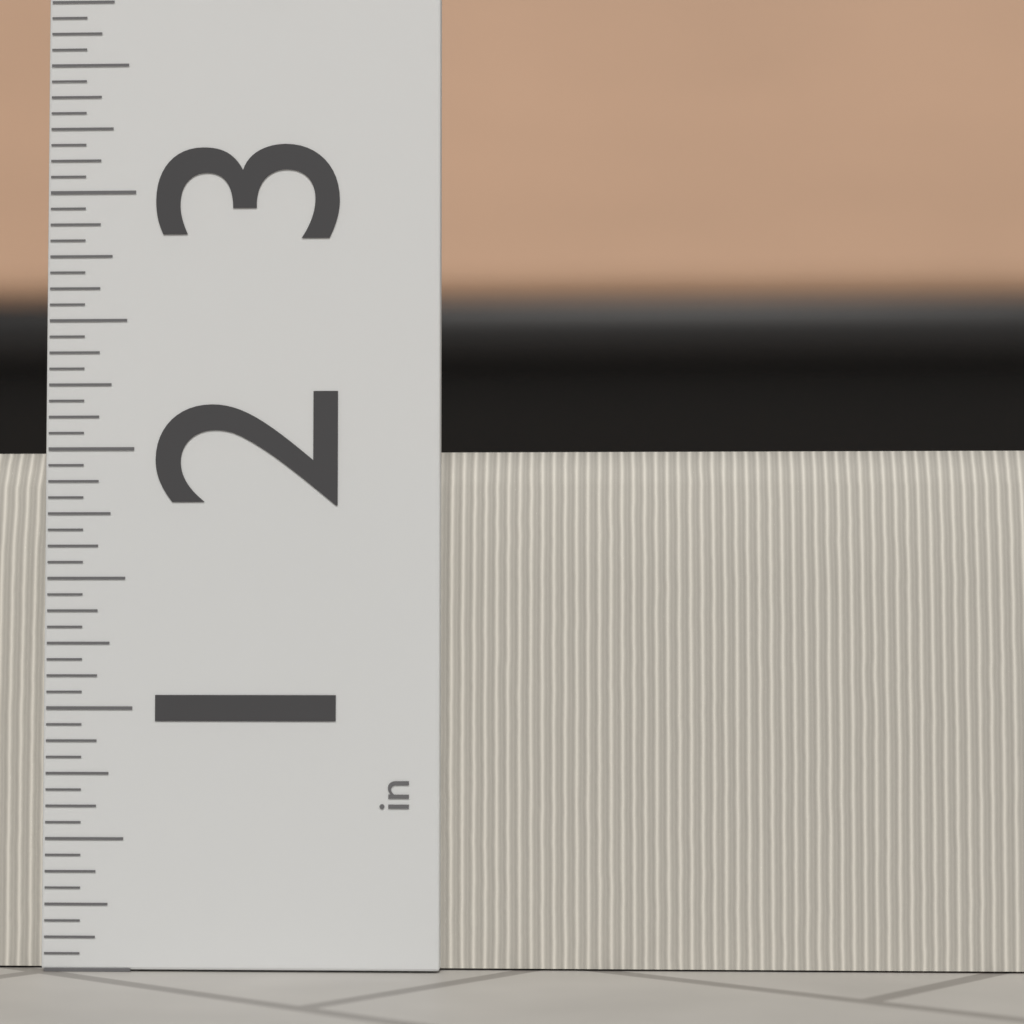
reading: 2.0000 in
